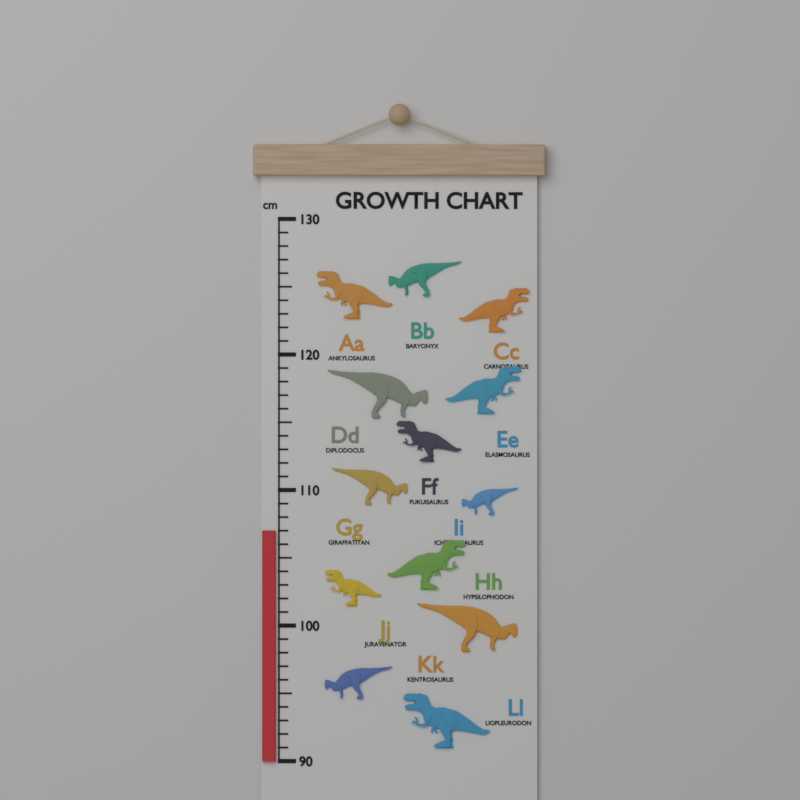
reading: 107 cm
